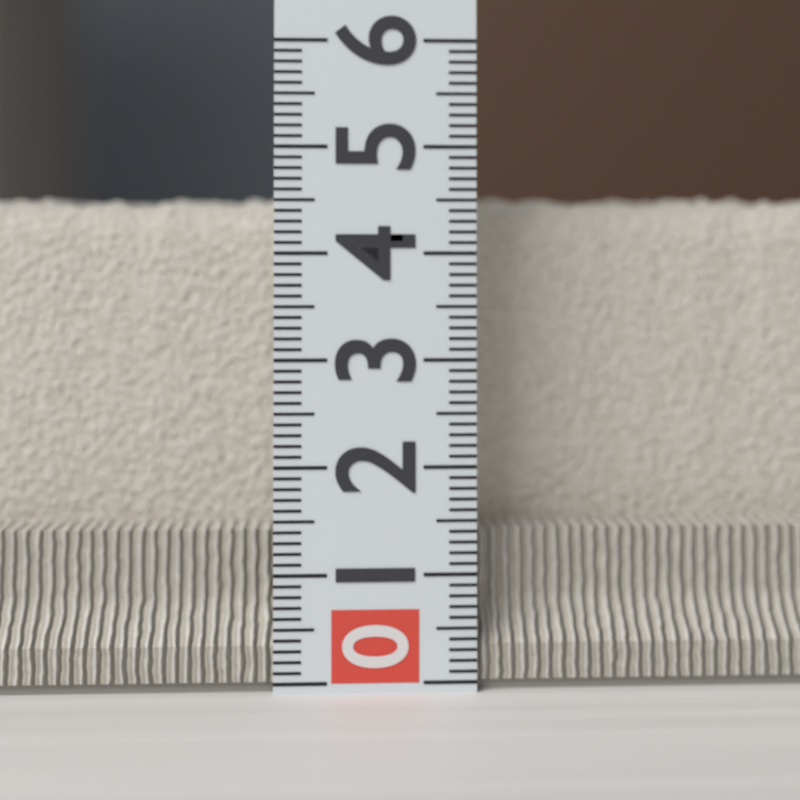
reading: 4.6 (no unit)
